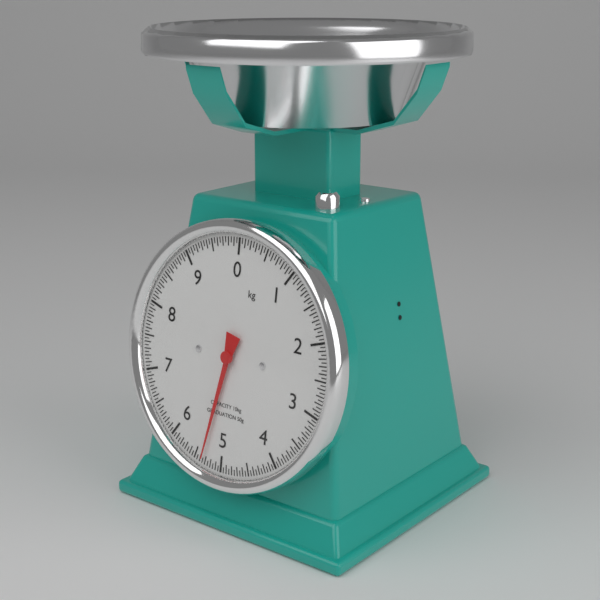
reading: 5.35 kg
